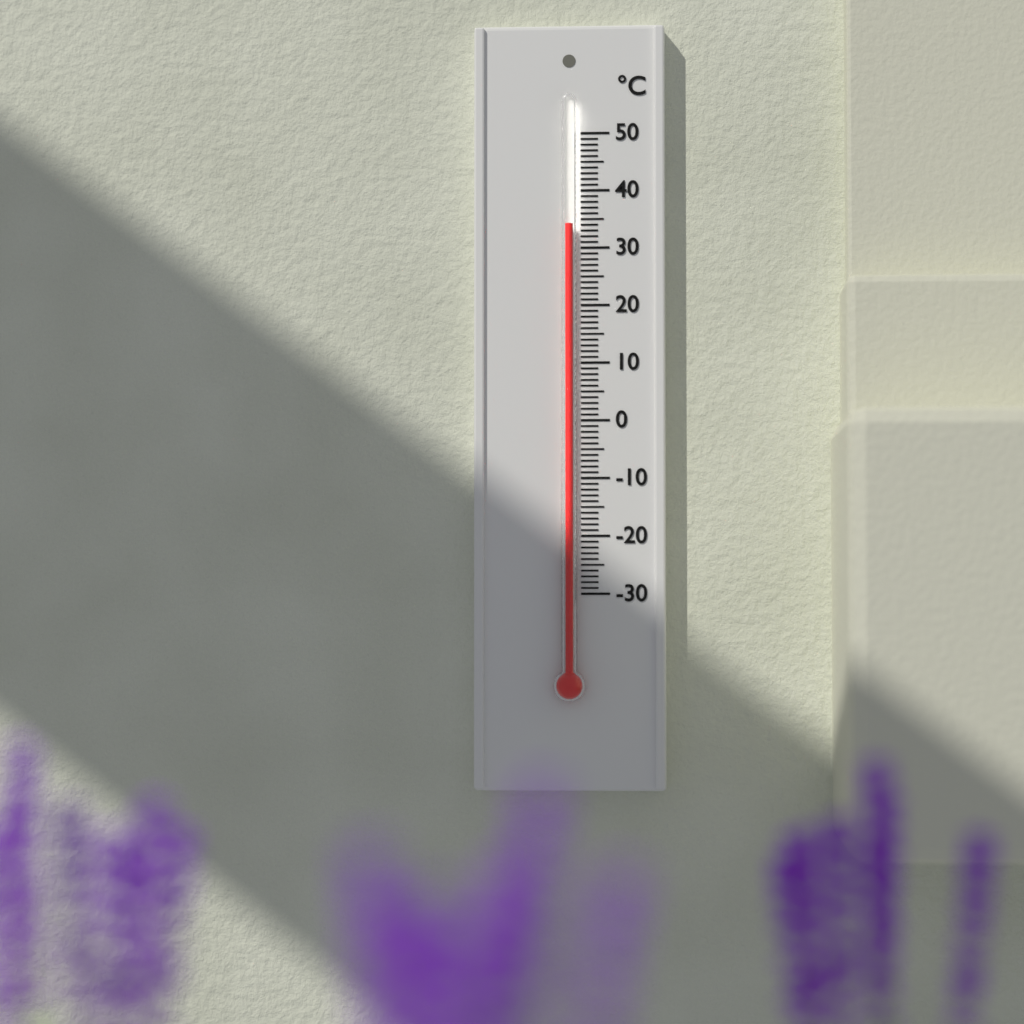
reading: 34 °C
